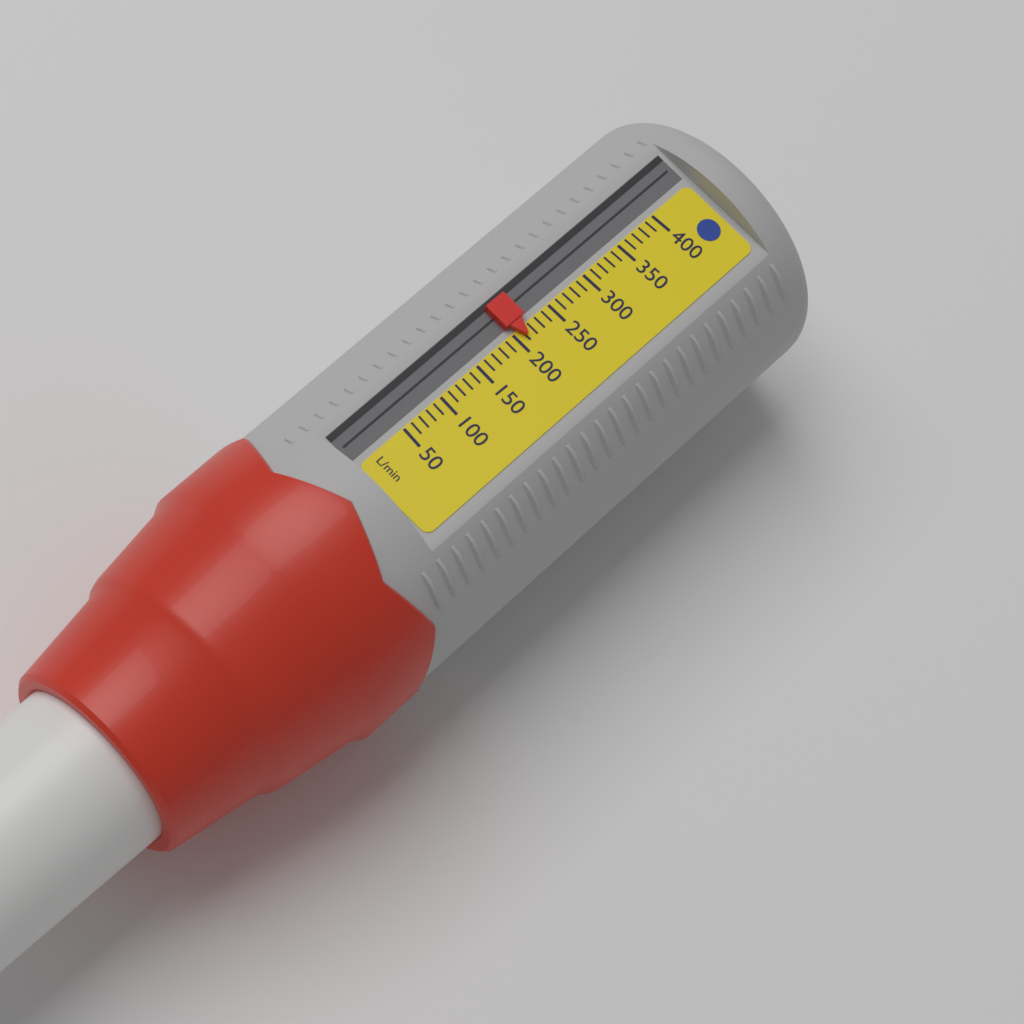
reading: 210 L/min
